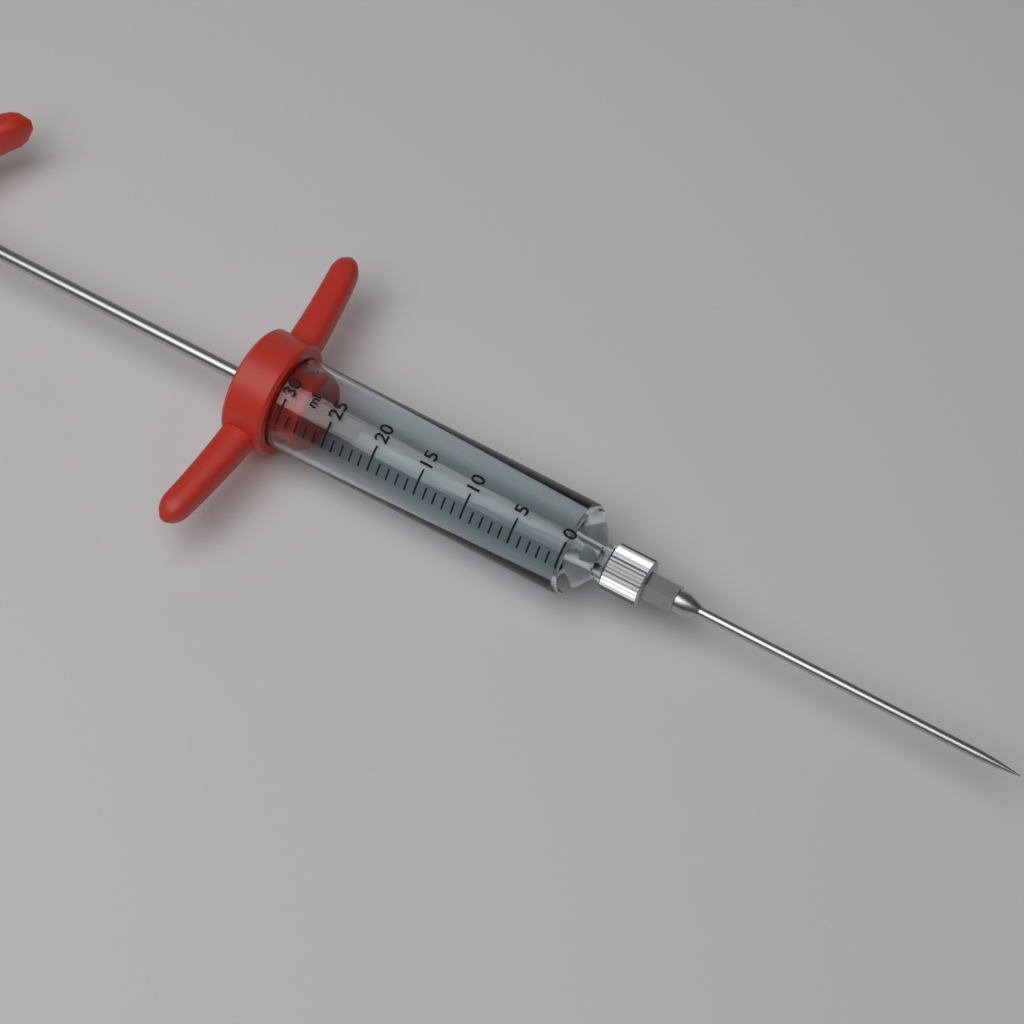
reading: 28 ml
